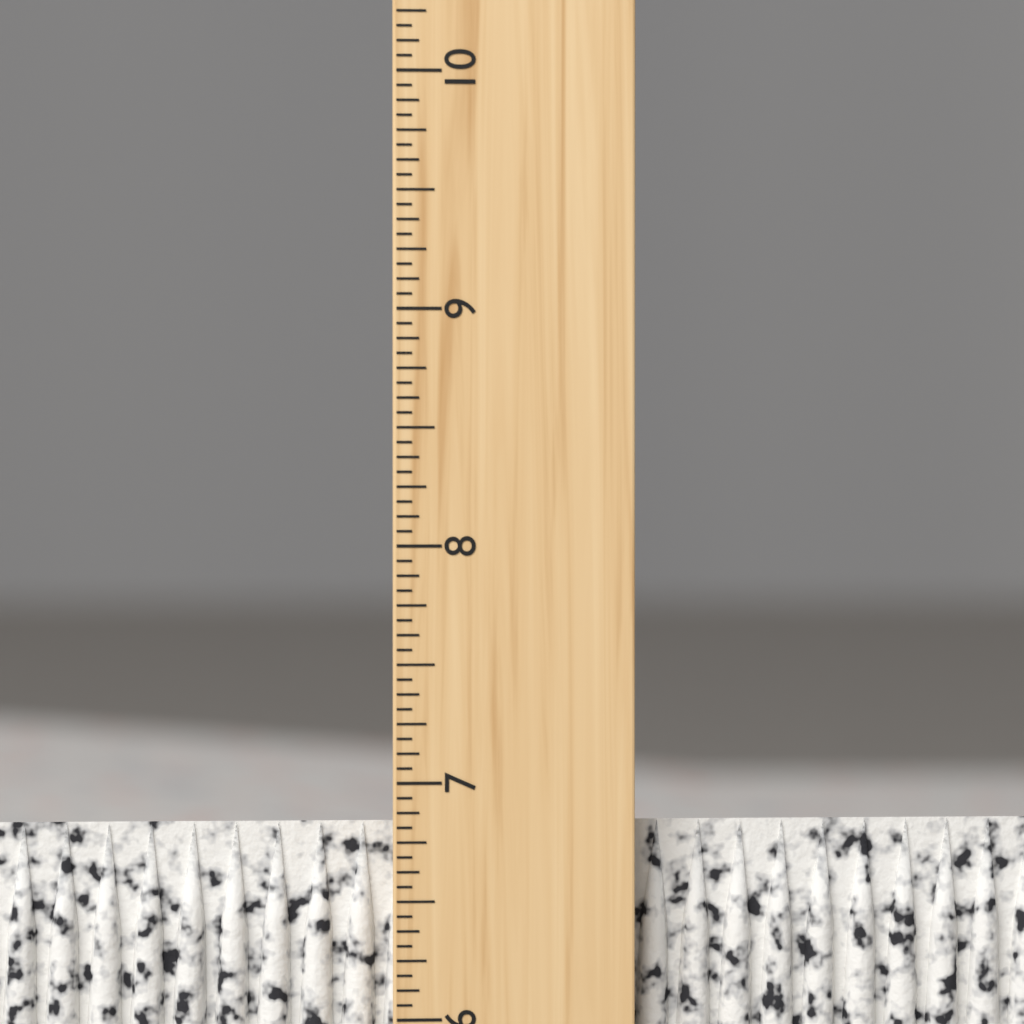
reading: 6.8125 inch
